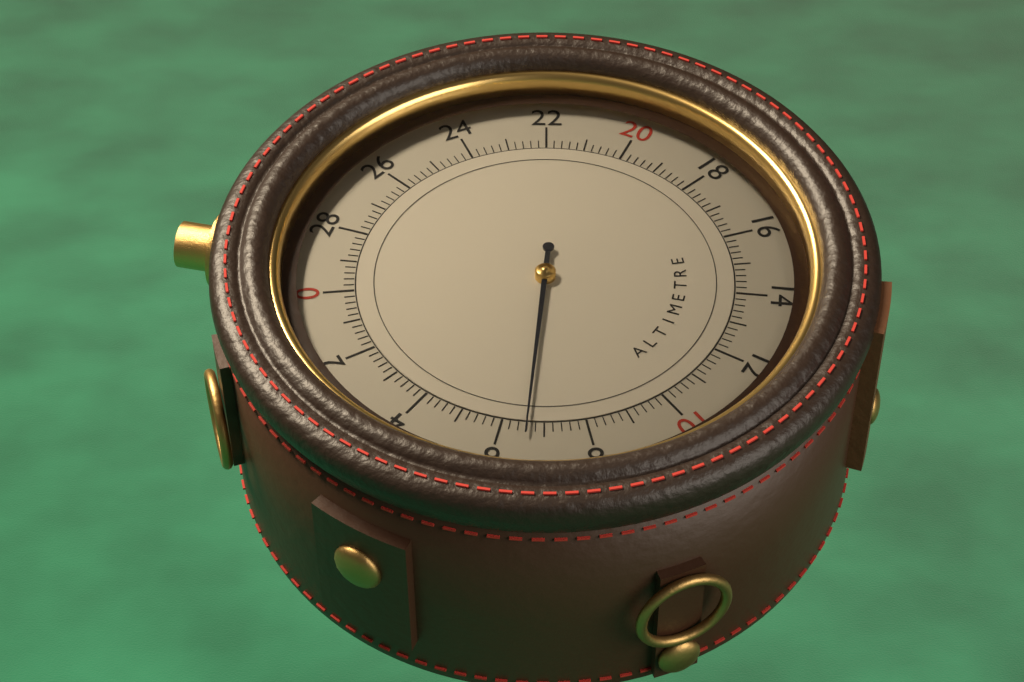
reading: 6.6 (no unit)
